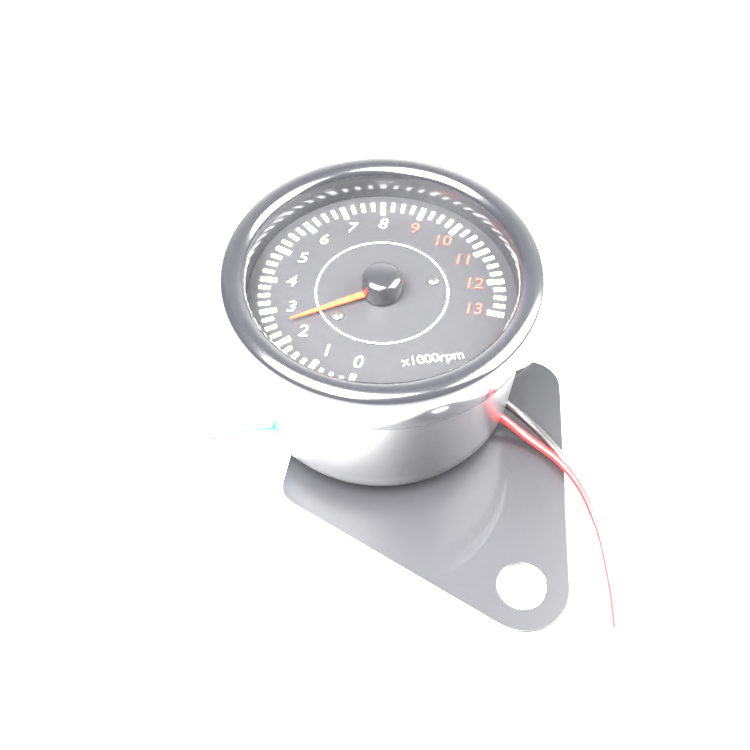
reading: 2.50 x1000 rpm
